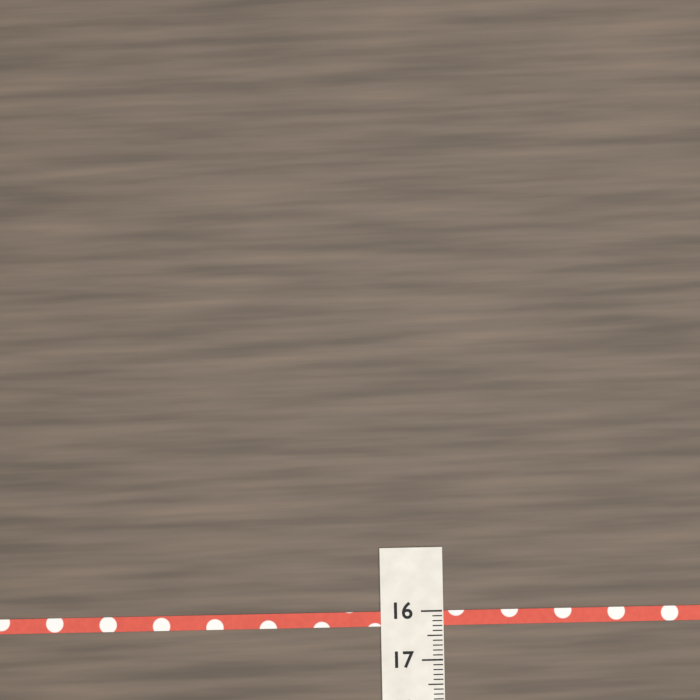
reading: 16.3 (no unit)
